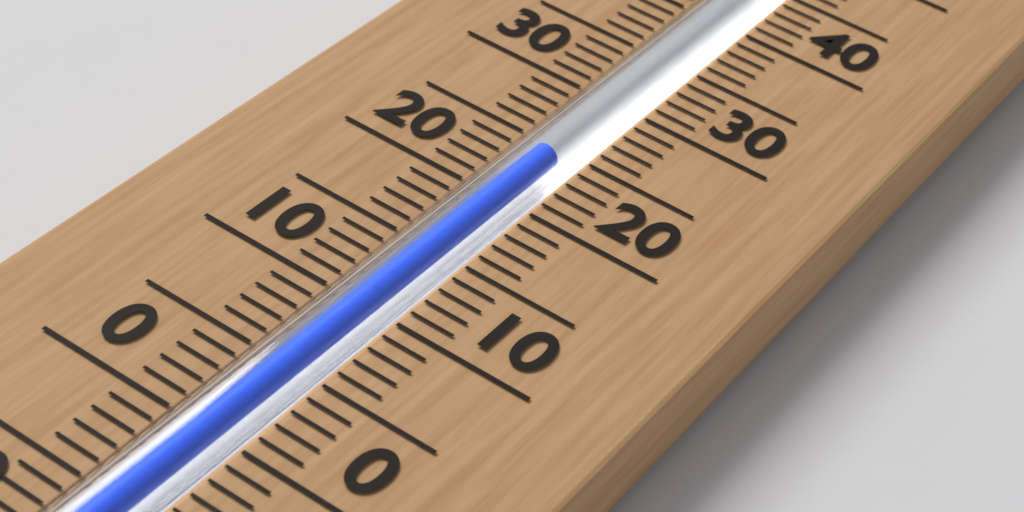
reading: 24 °C
